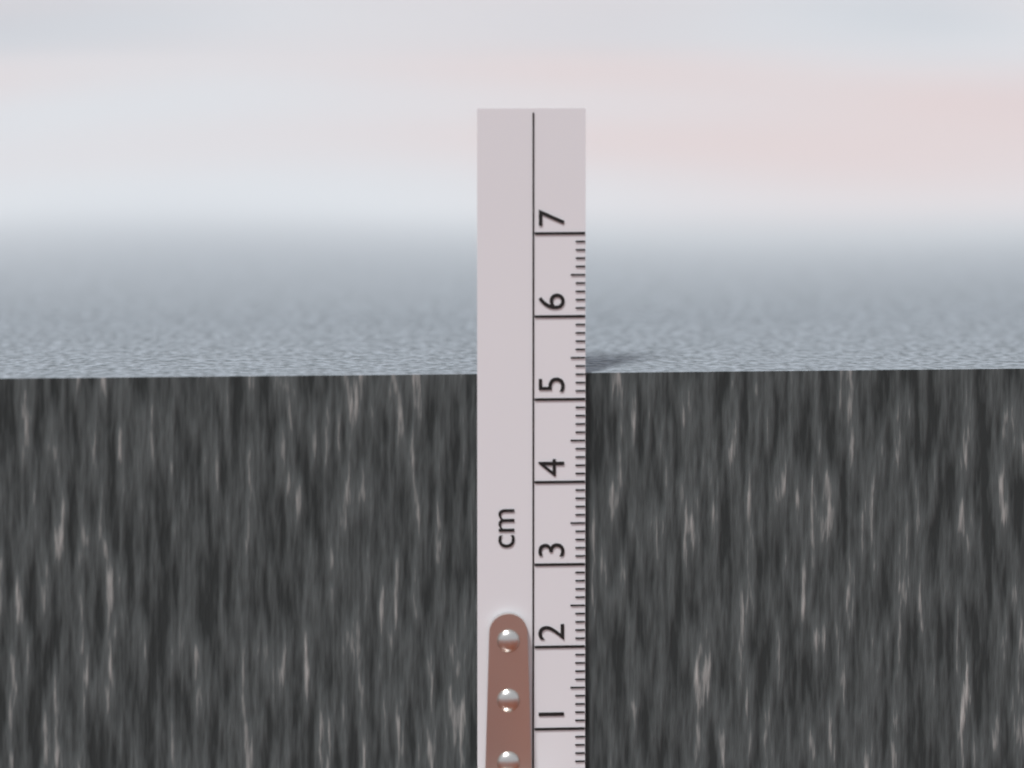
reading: 5.3 cm
